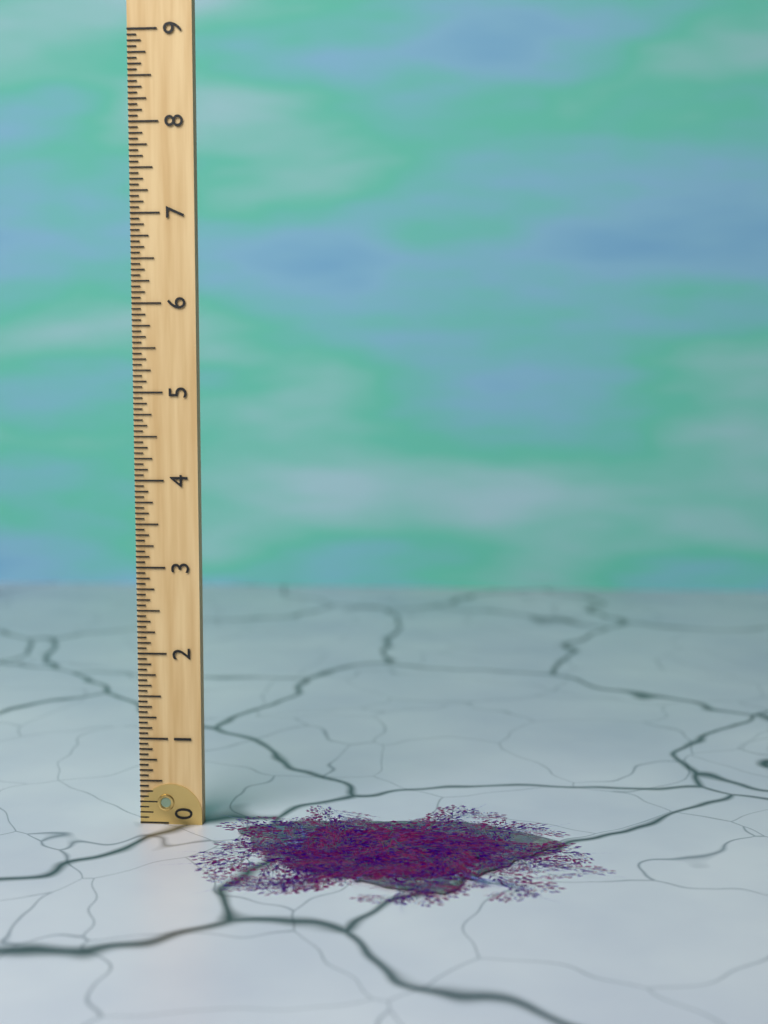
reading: 0.0625 (no unit)
